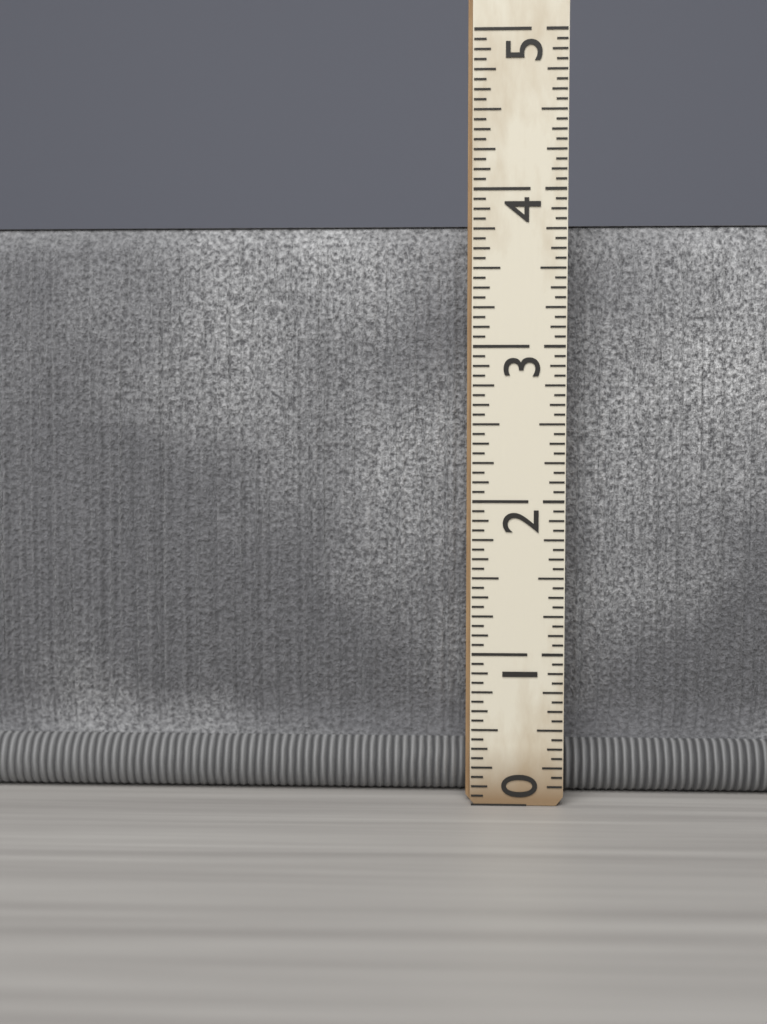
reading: 3.8125 (no unit)
